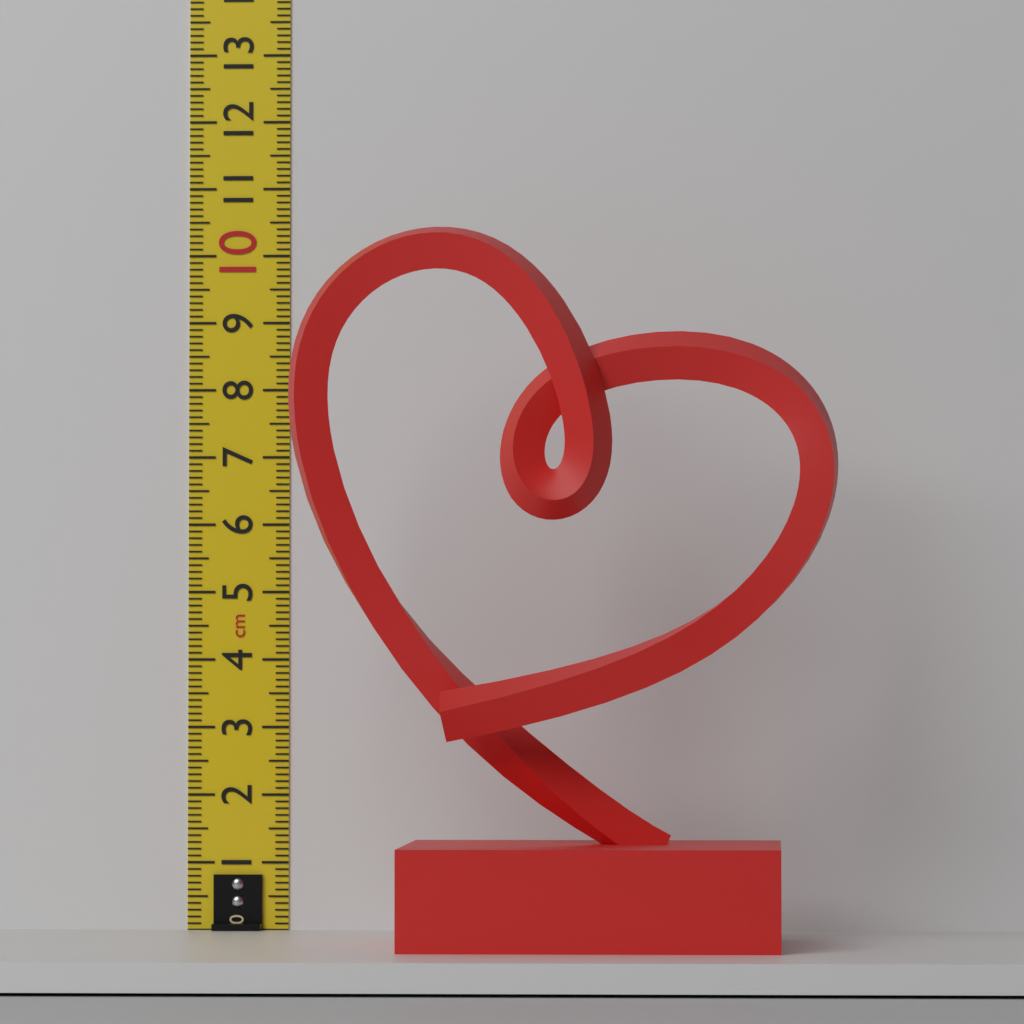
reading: 10.0 cm
